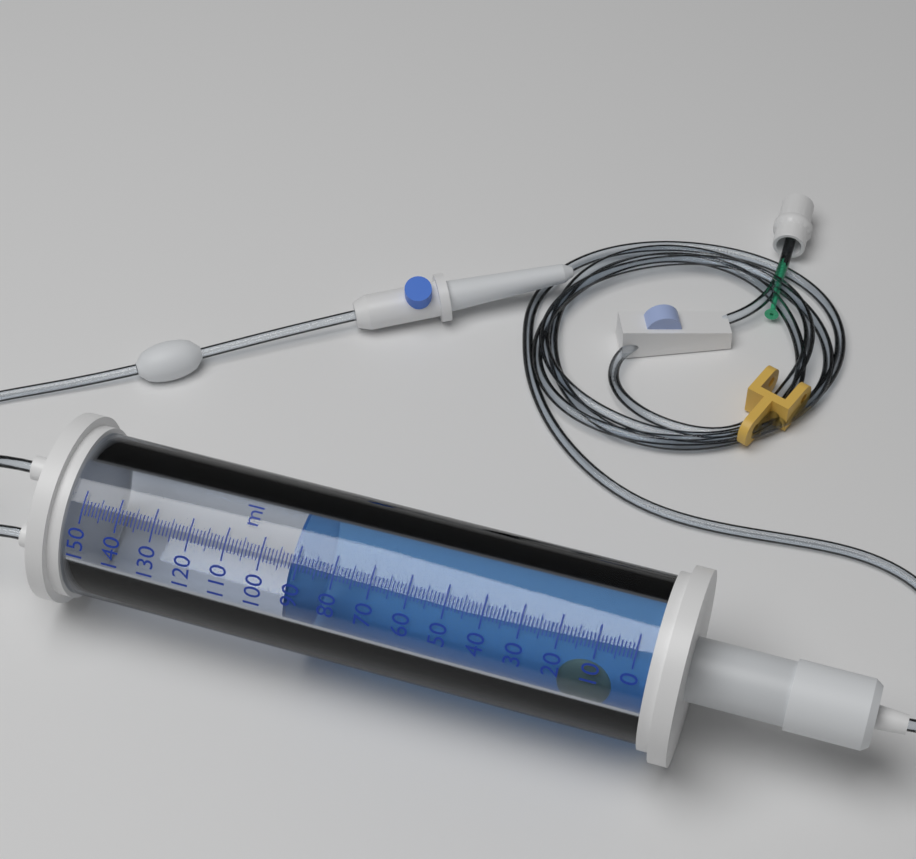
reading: 92 ml
